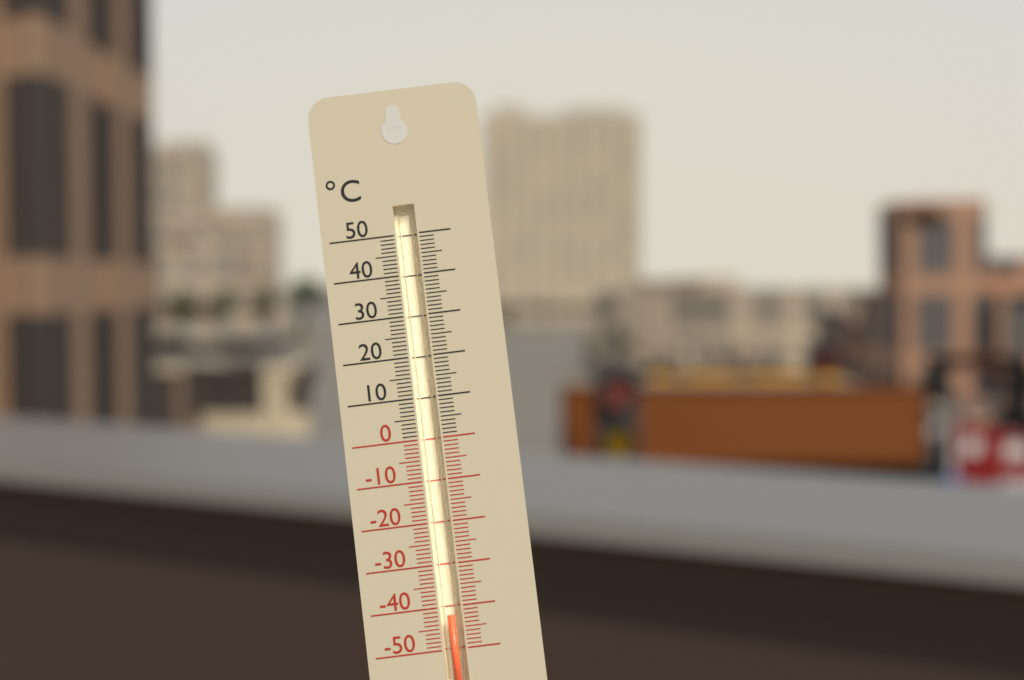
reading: -42 °C
